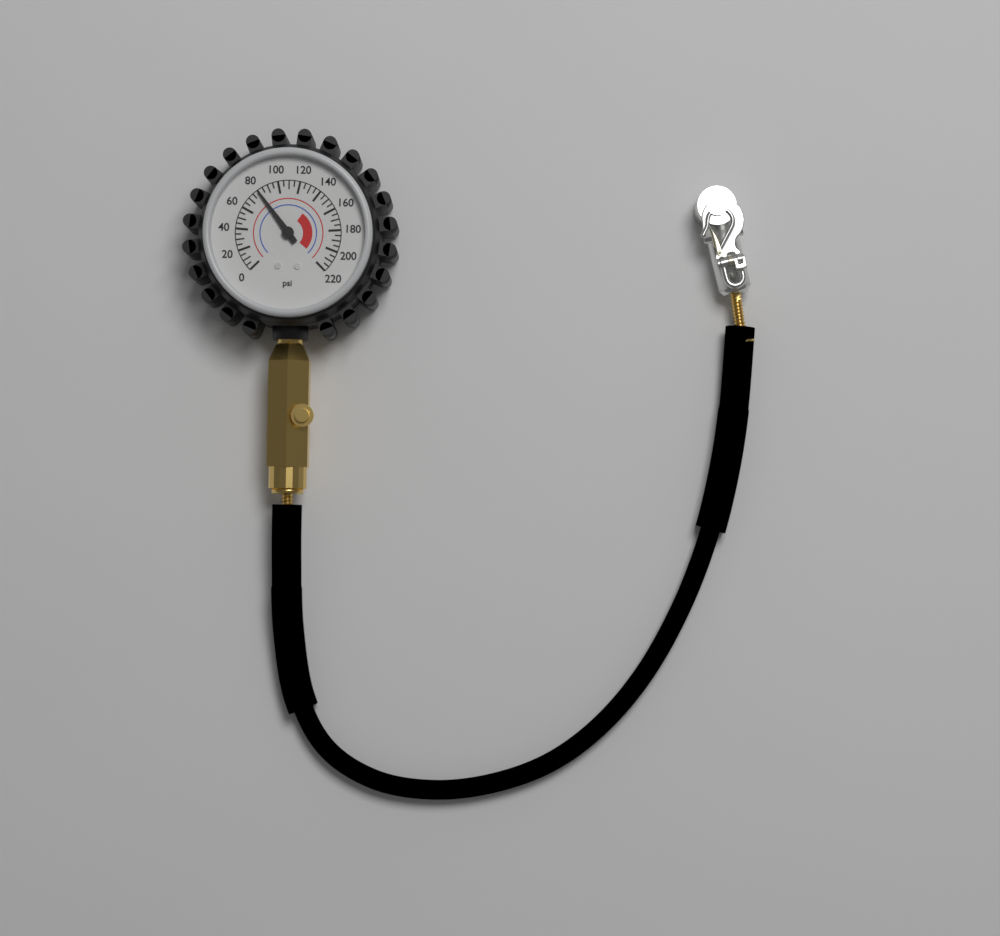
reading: 80 psi
